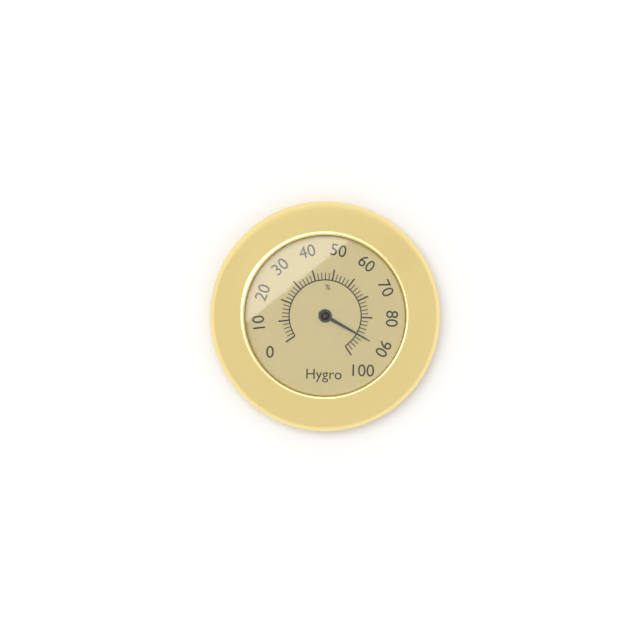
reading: 90 %
